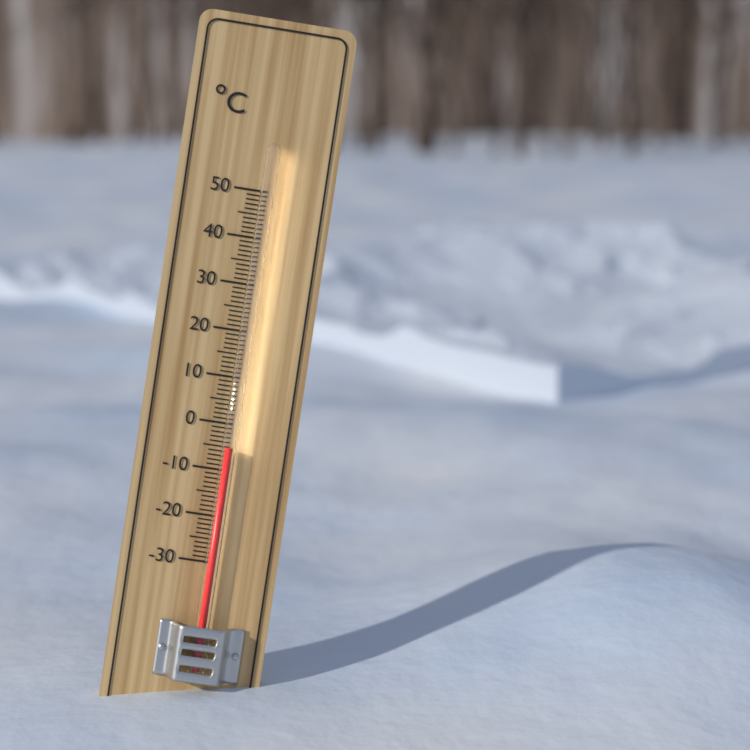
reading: -5 °C
